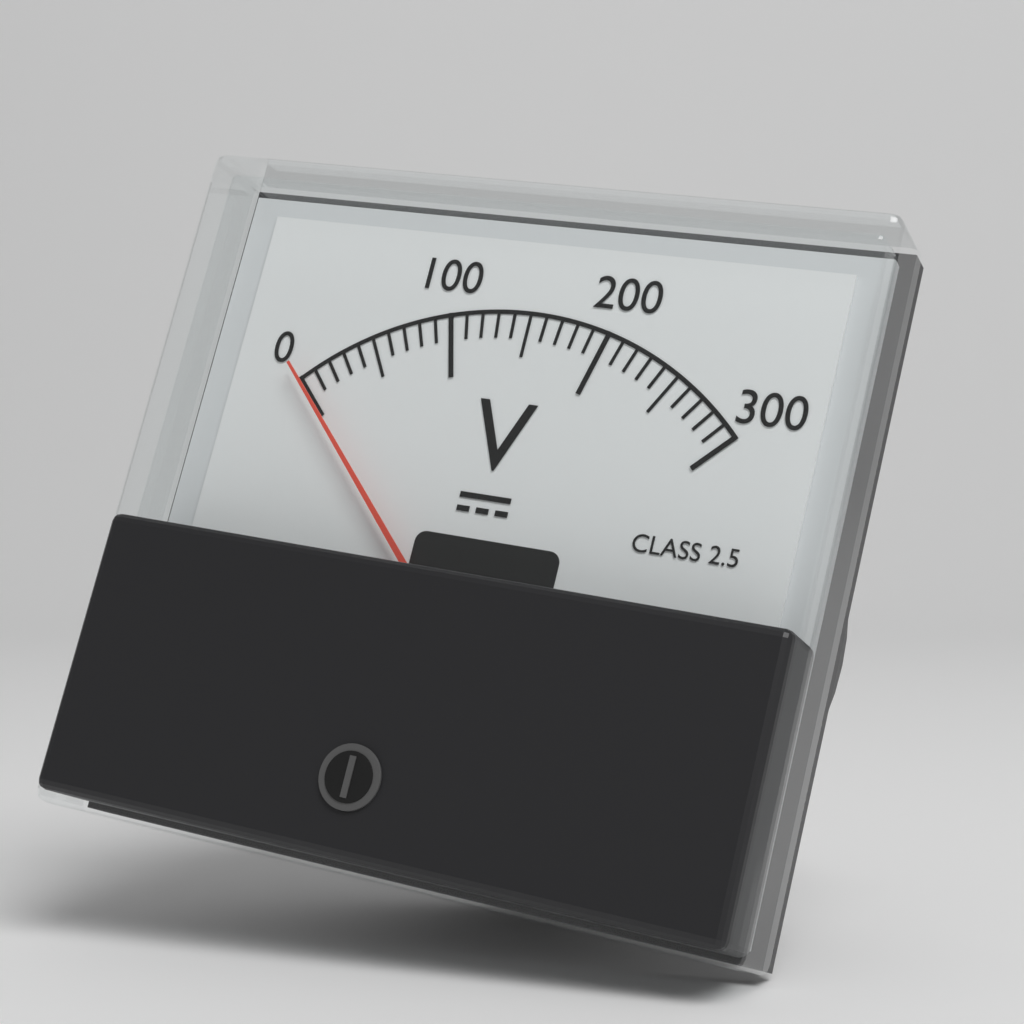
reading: 0 V
